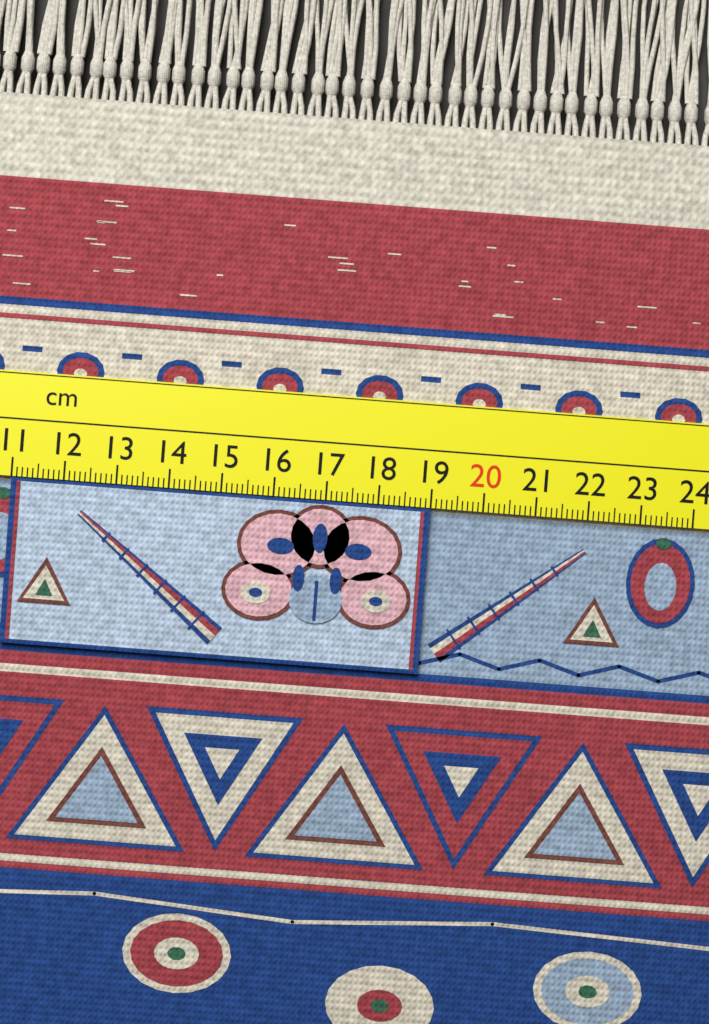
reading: 19.0 cm
